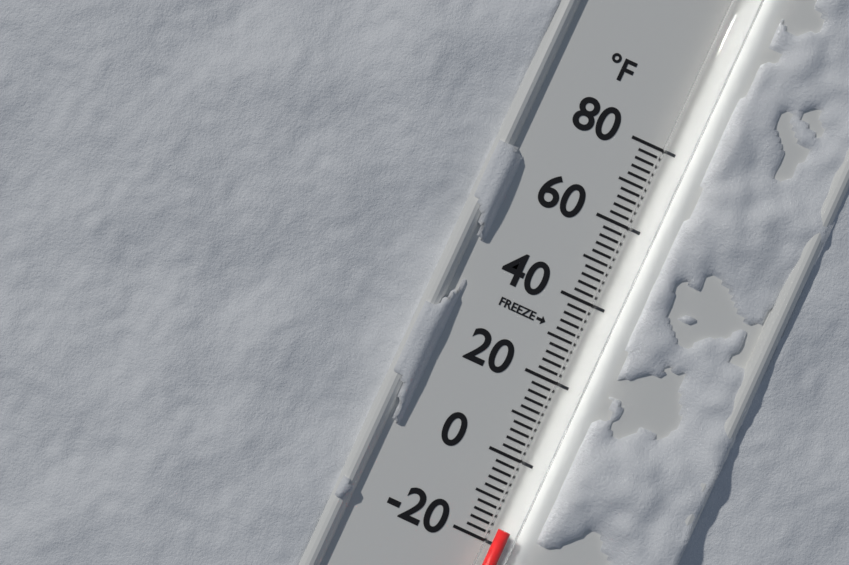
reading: -16 °F
